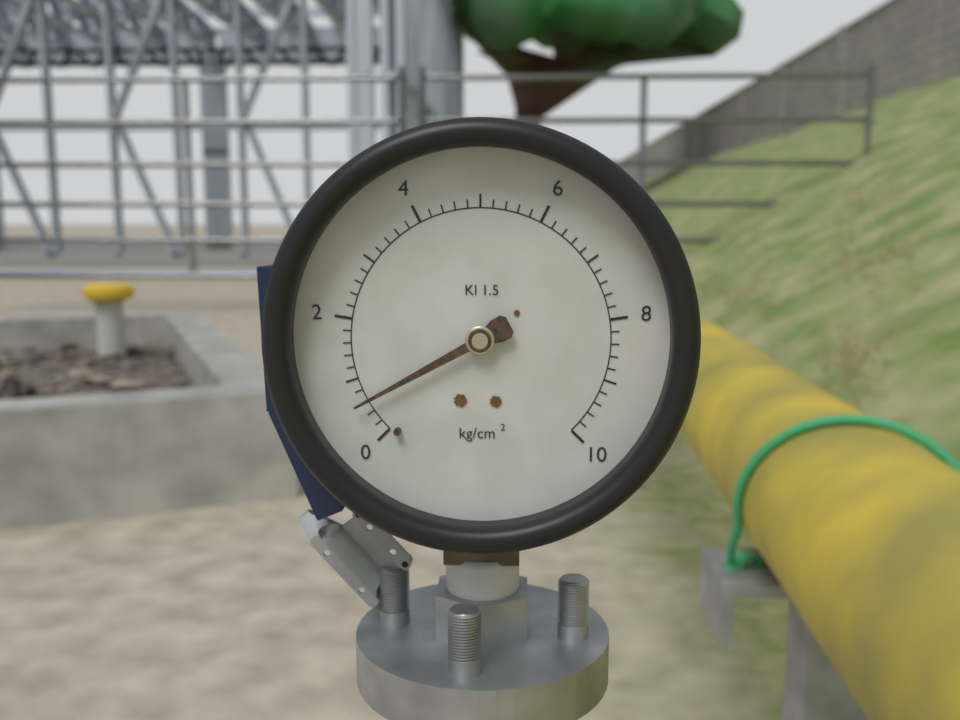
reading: 0.6 kg/cm²
